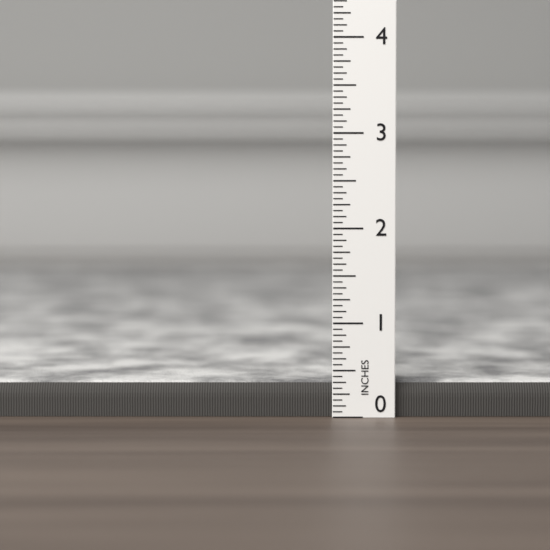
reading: 0.3750 in
